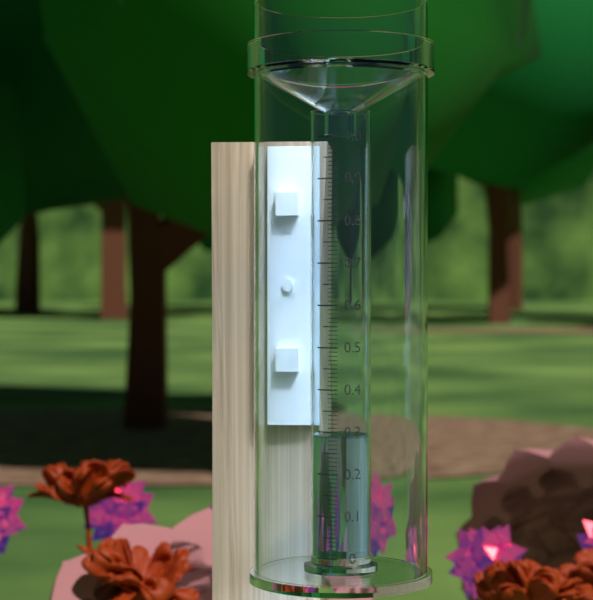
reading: 0.29 (no unit)
